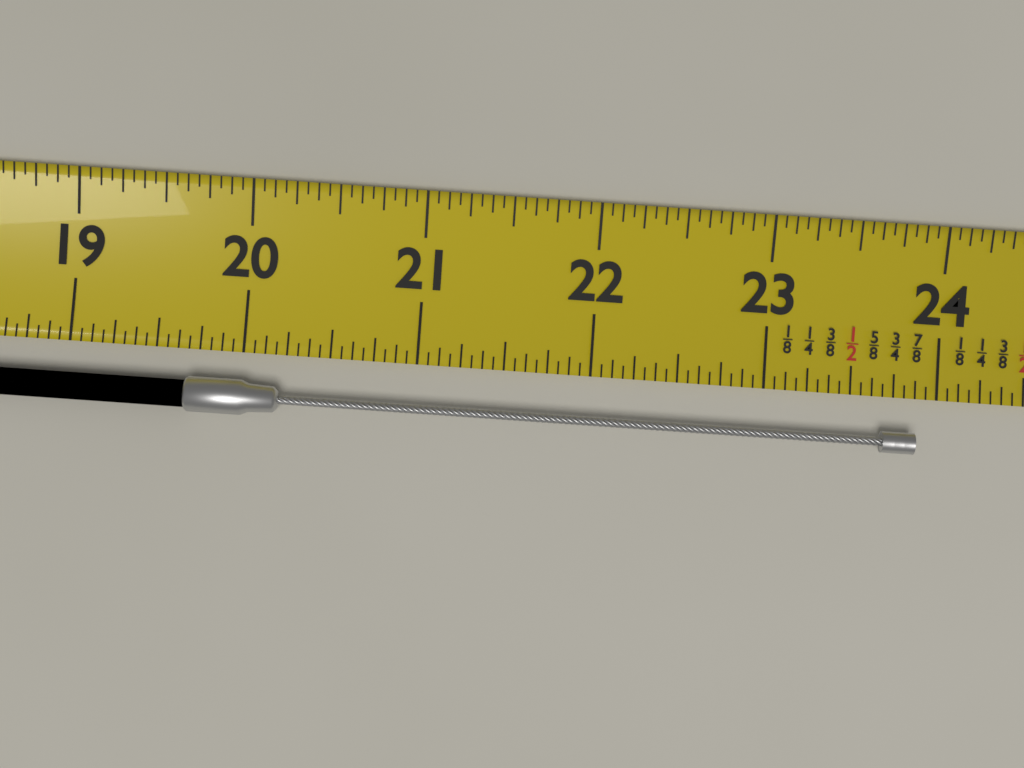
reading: 23.8750 (no unit)
